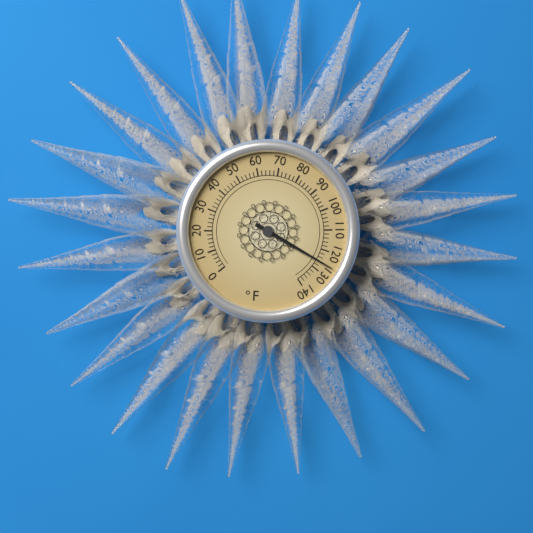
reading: 126 °F
